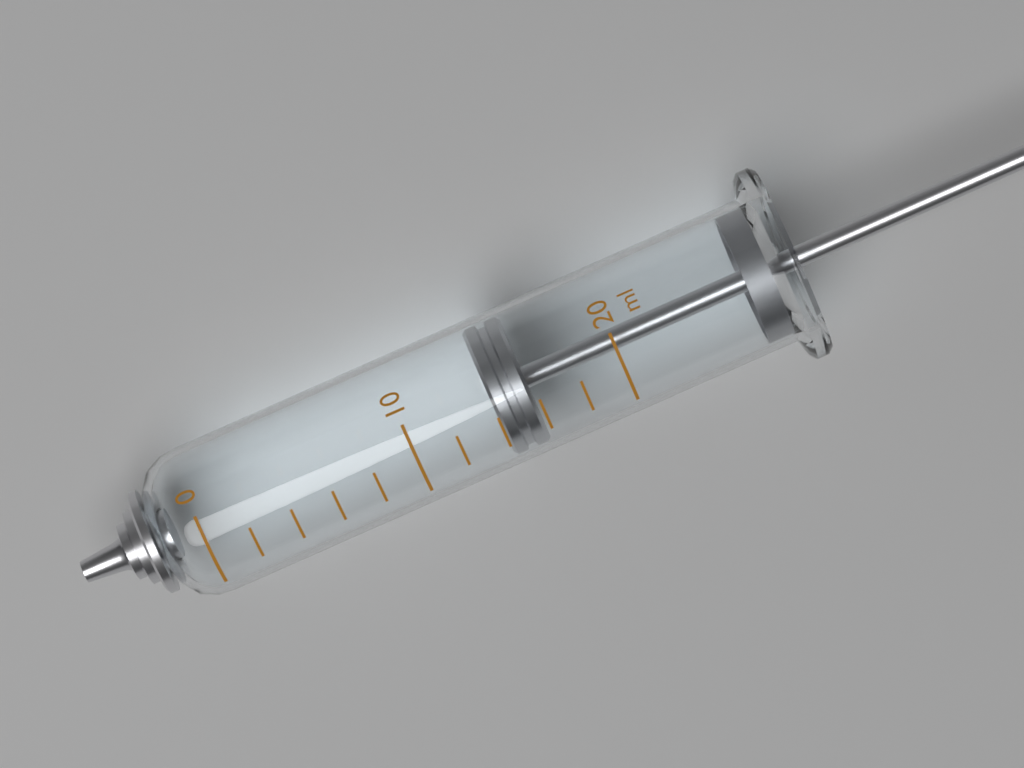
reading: 14 ml
